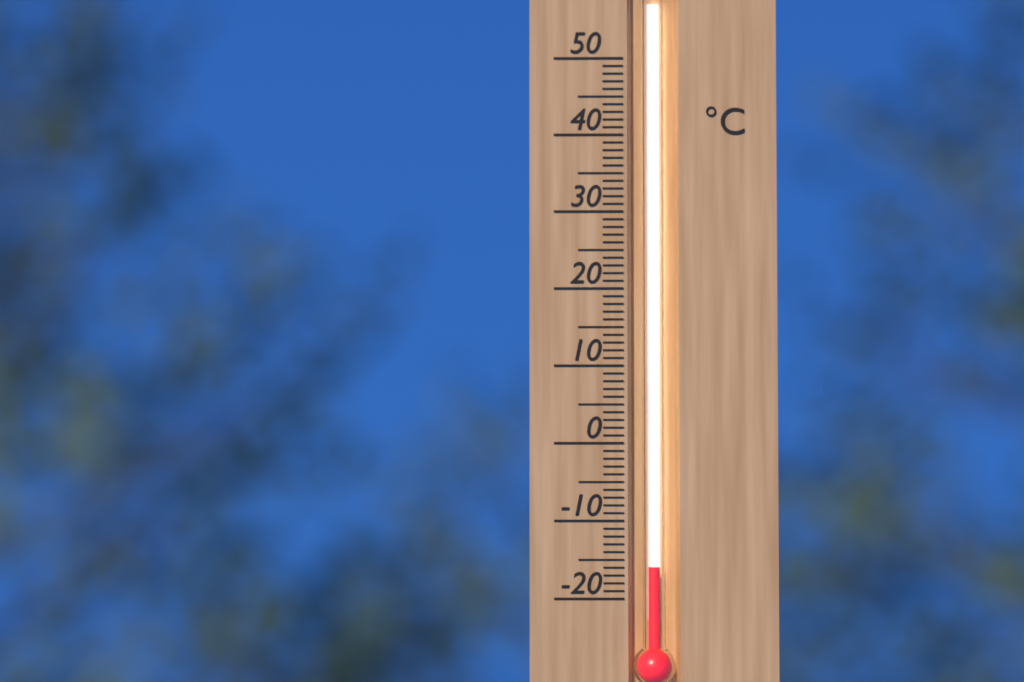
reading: -16 °C
